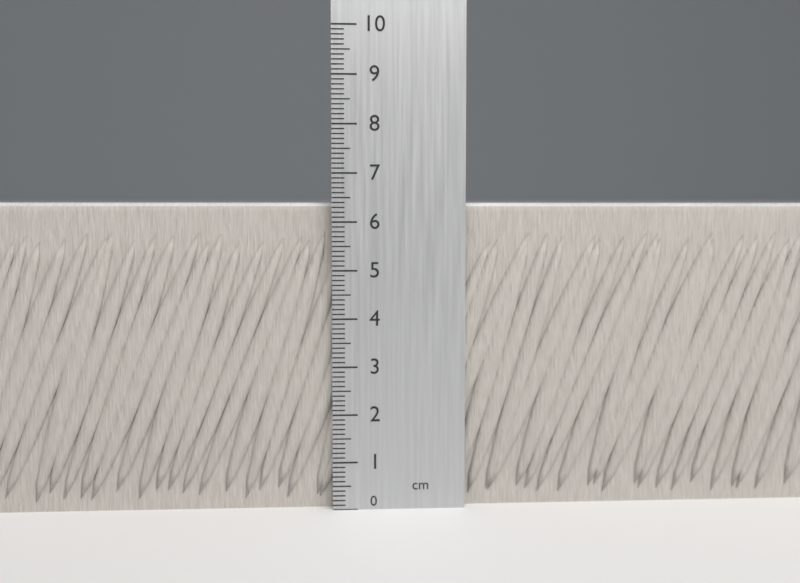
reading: 6.4 cm
